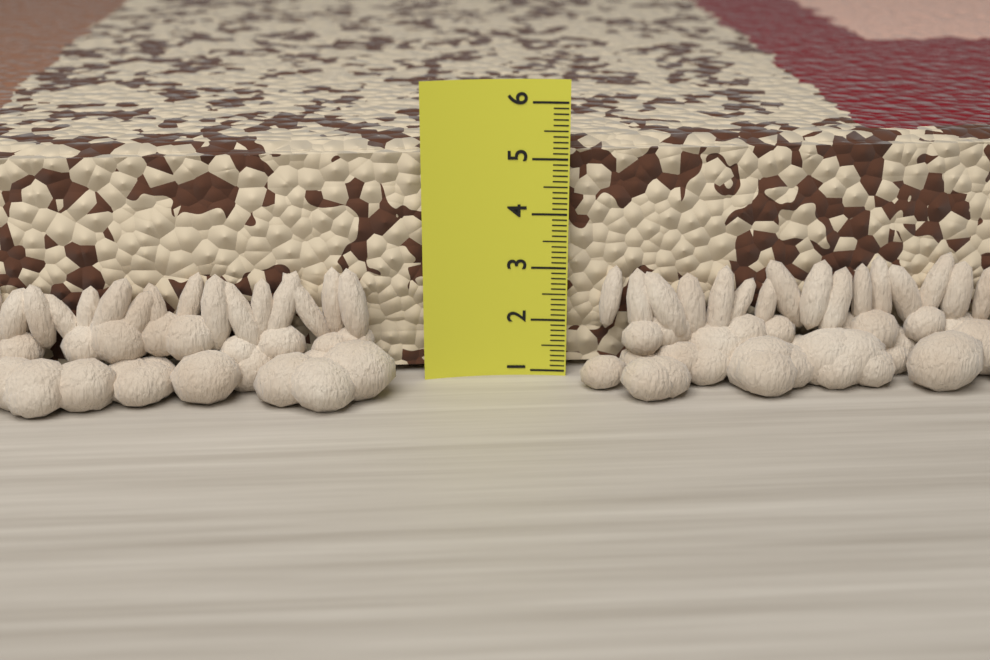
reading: 5.2 (no unit)
